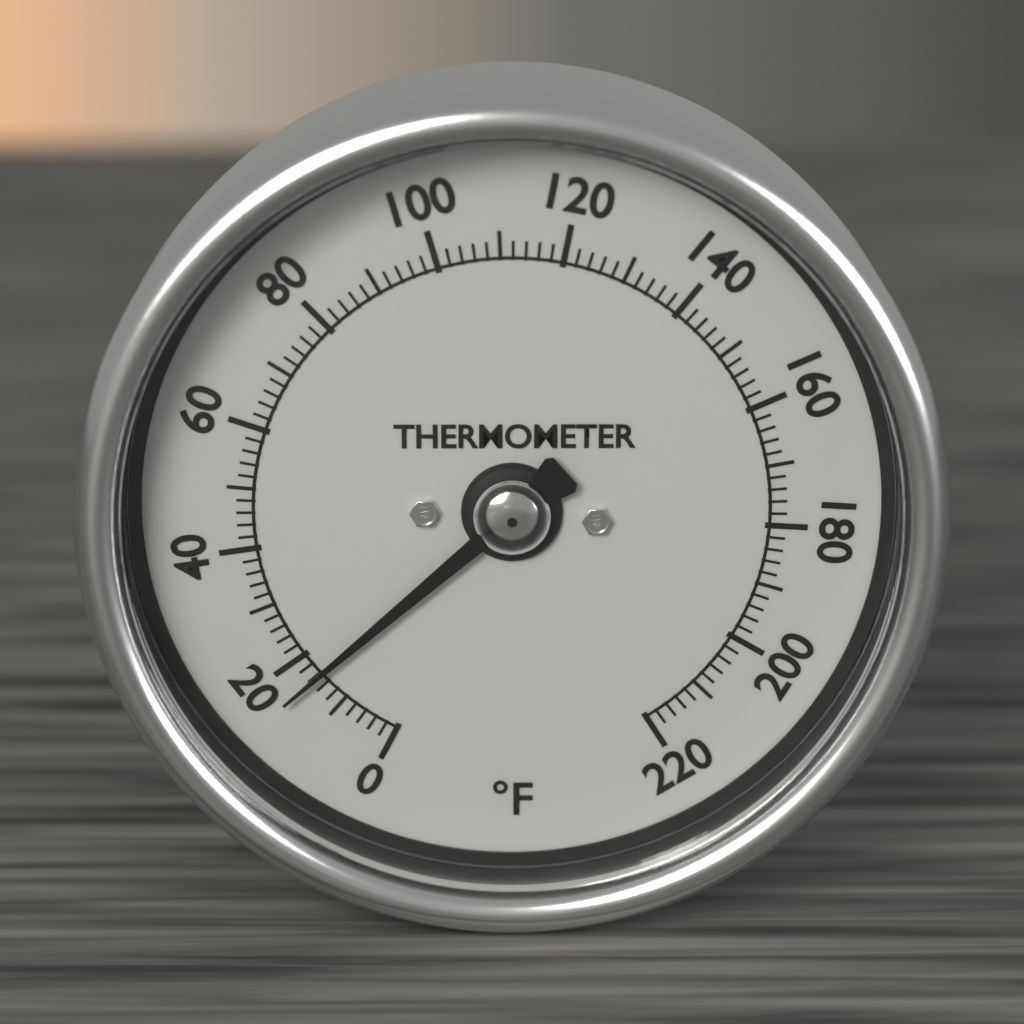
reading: 16 °F
